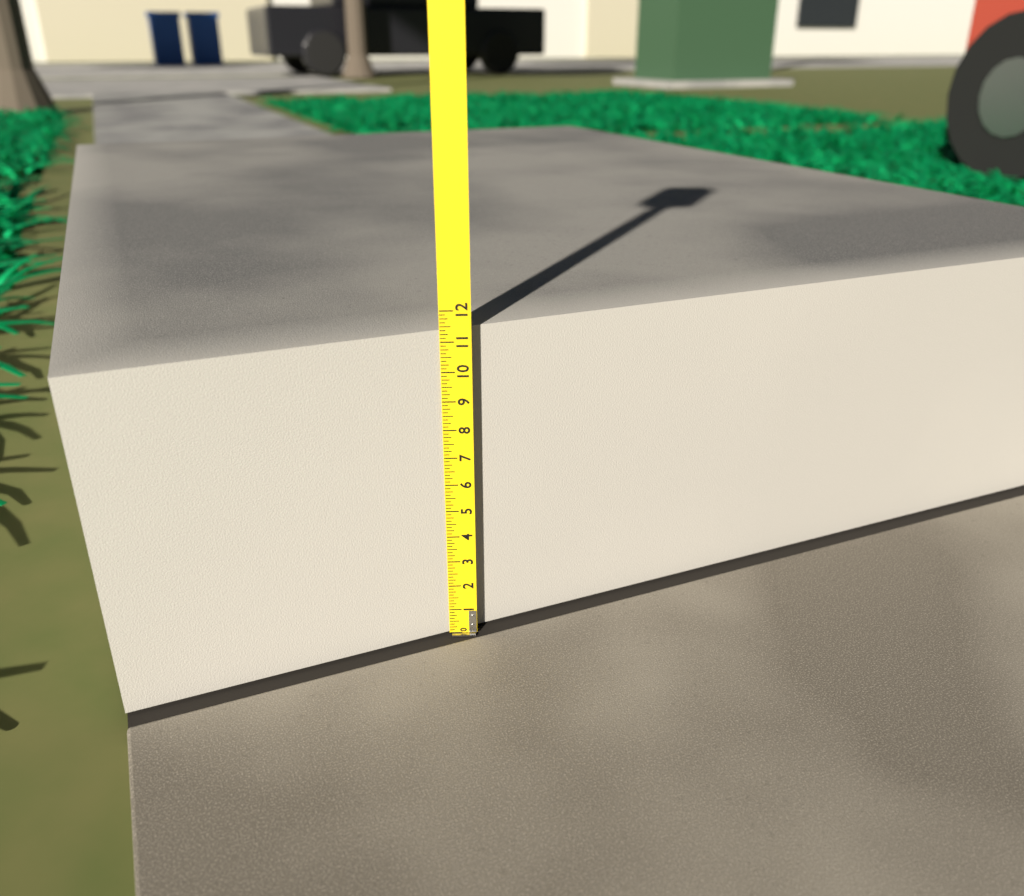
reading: 11.375 (no unit)
